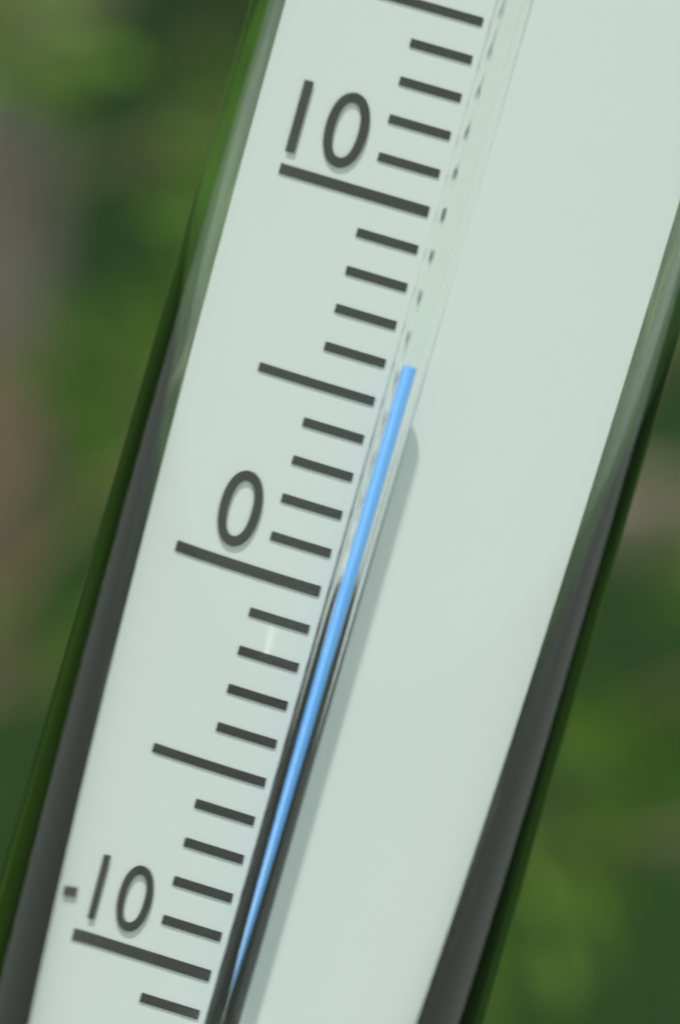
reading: 6 °C
